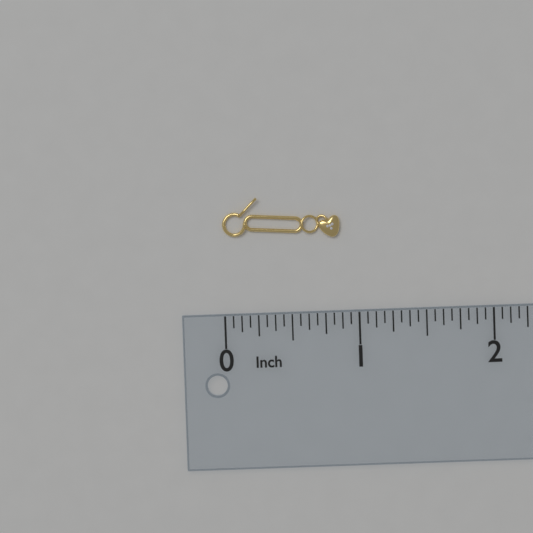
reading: 0.8750 in
